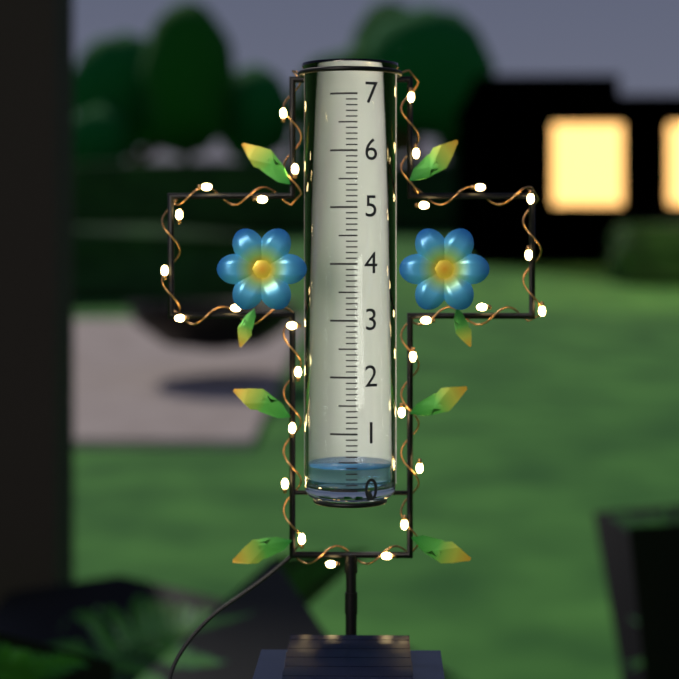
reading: 0.4 (no unit)
